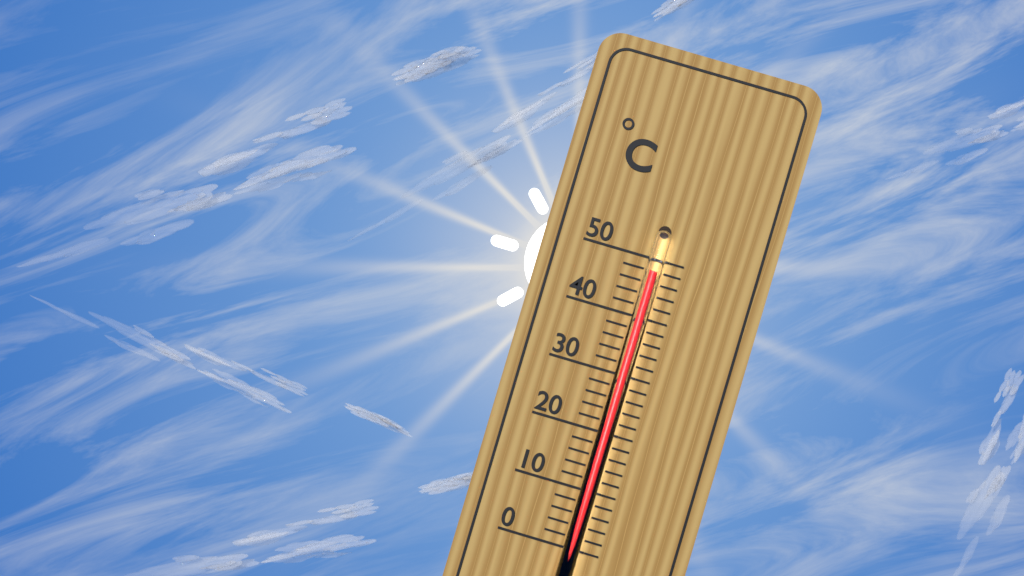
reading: 48 °C
